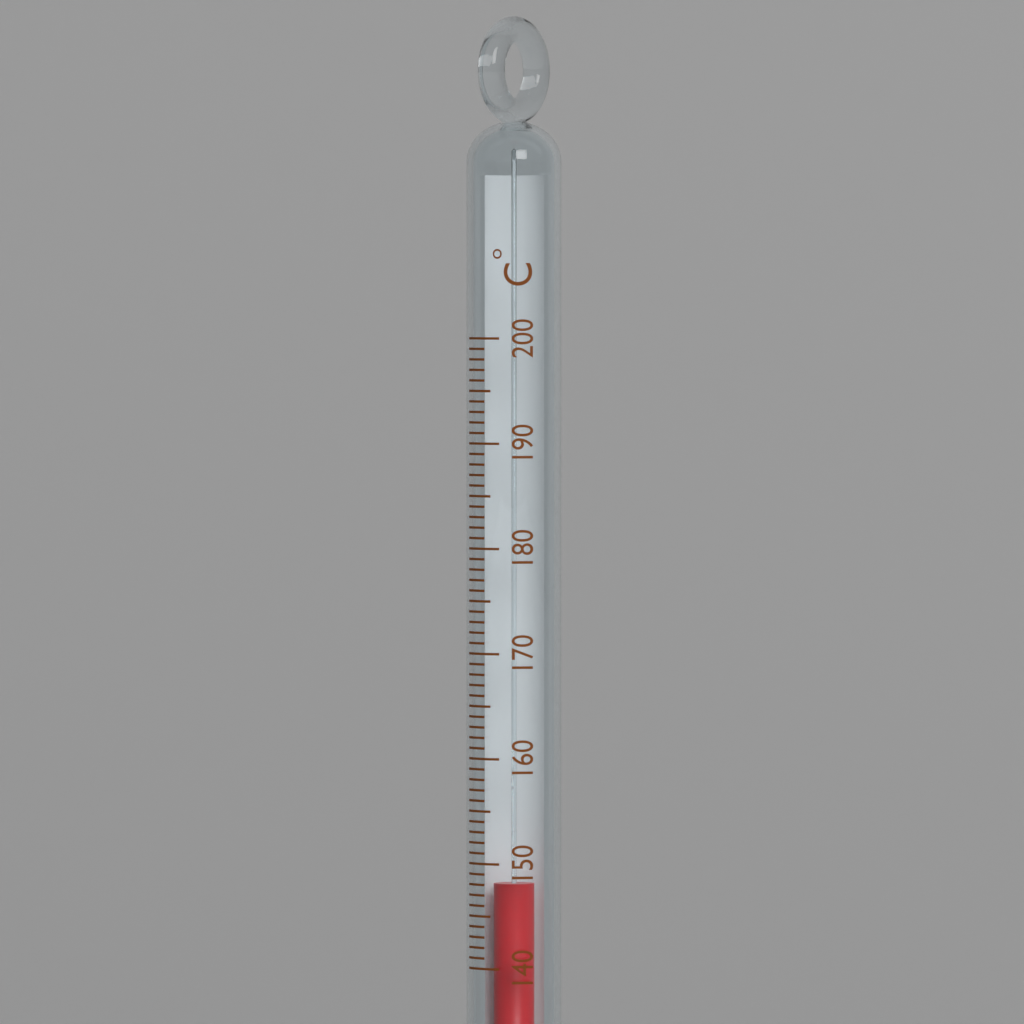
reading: 148 °C
